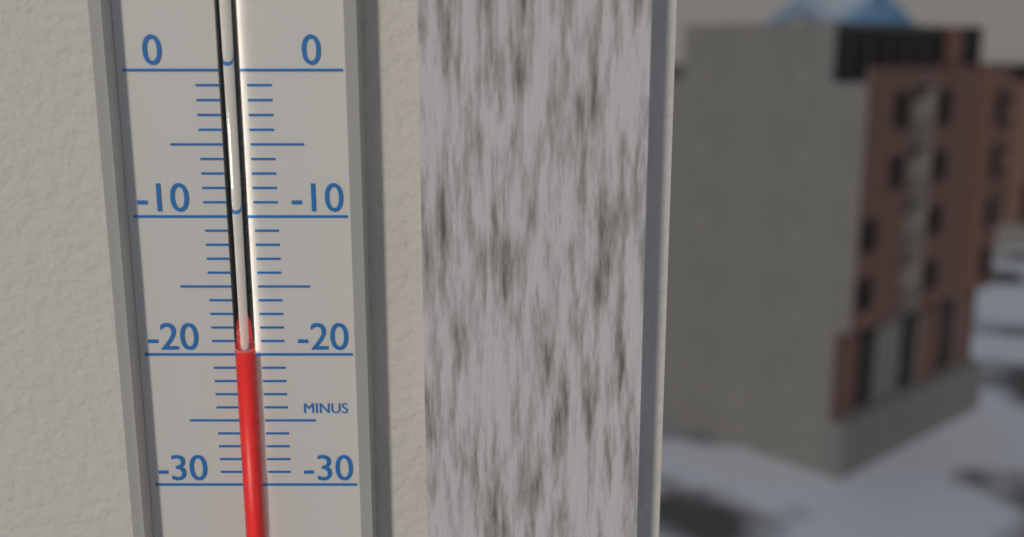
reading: -19.5 (no unit)
